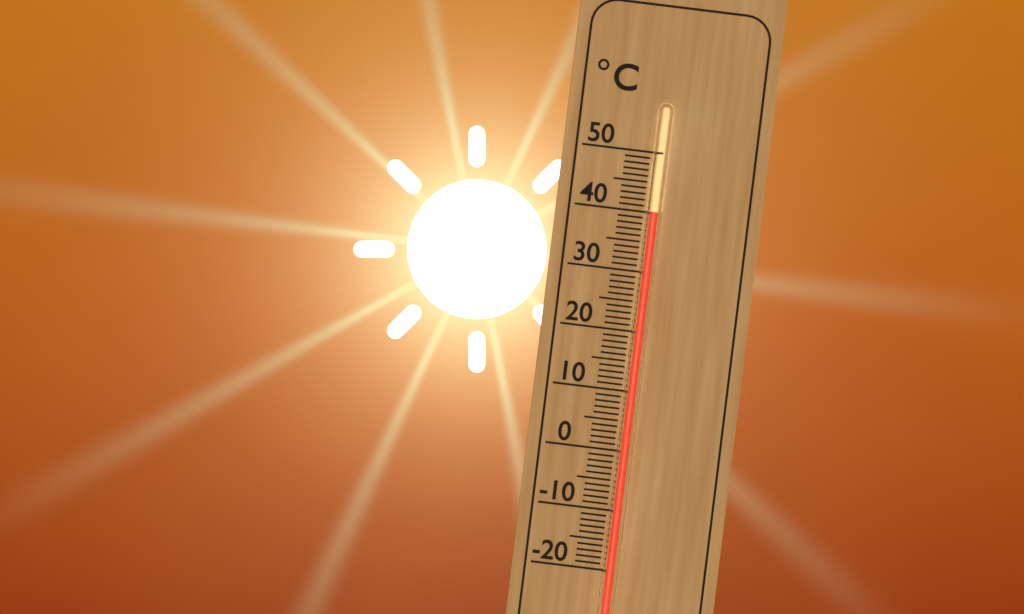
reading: 40 °C
